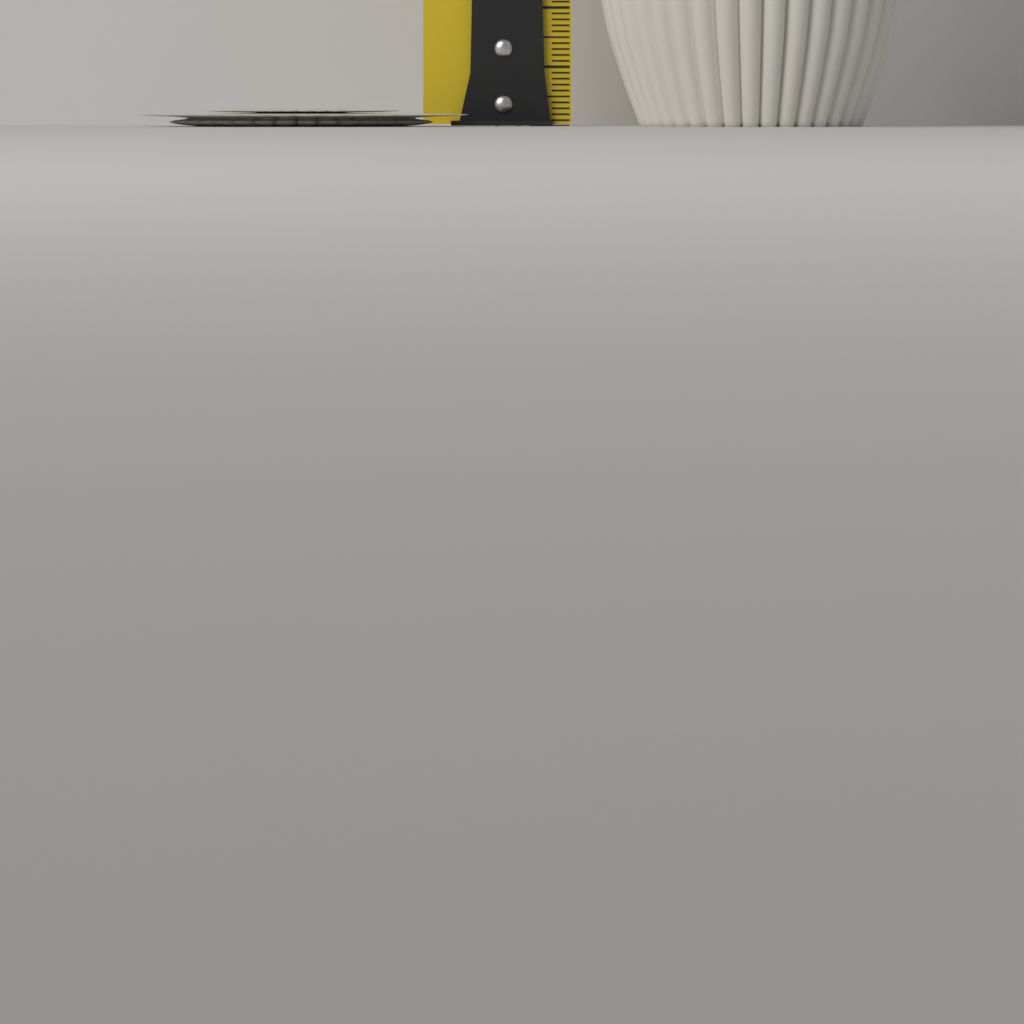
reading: 0.3 cm
